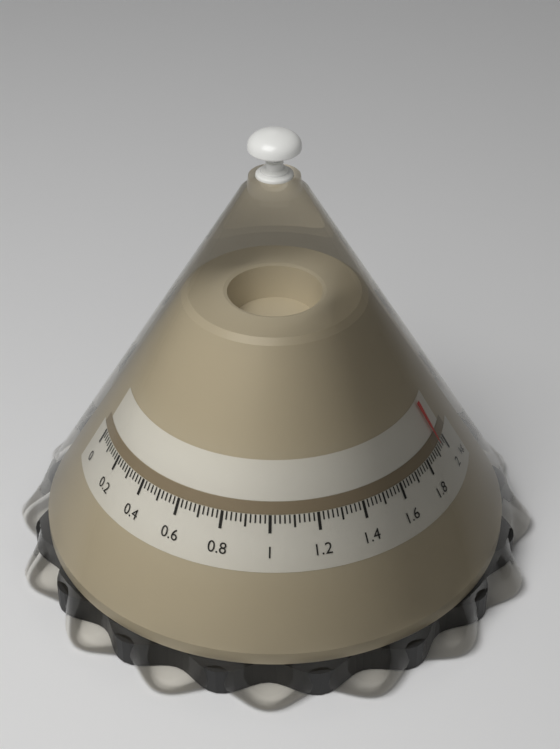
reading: 1.94 kg
